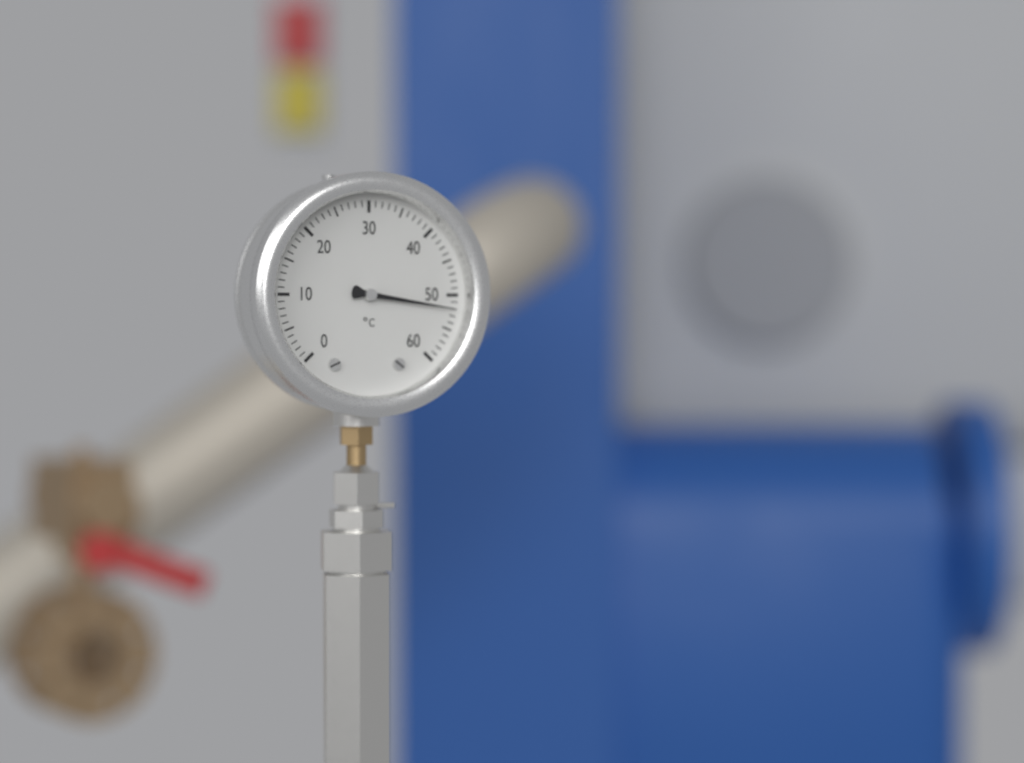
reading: 52 °C
